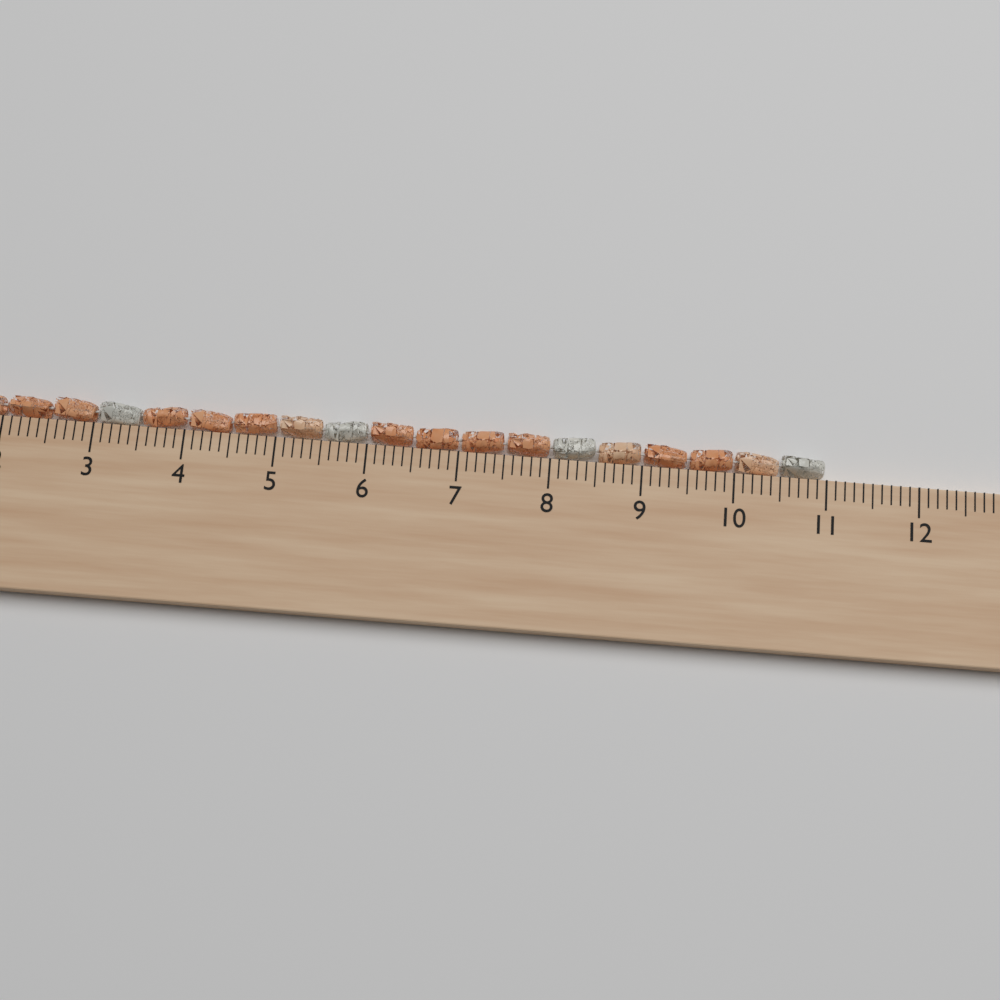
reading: 11.0 cm
